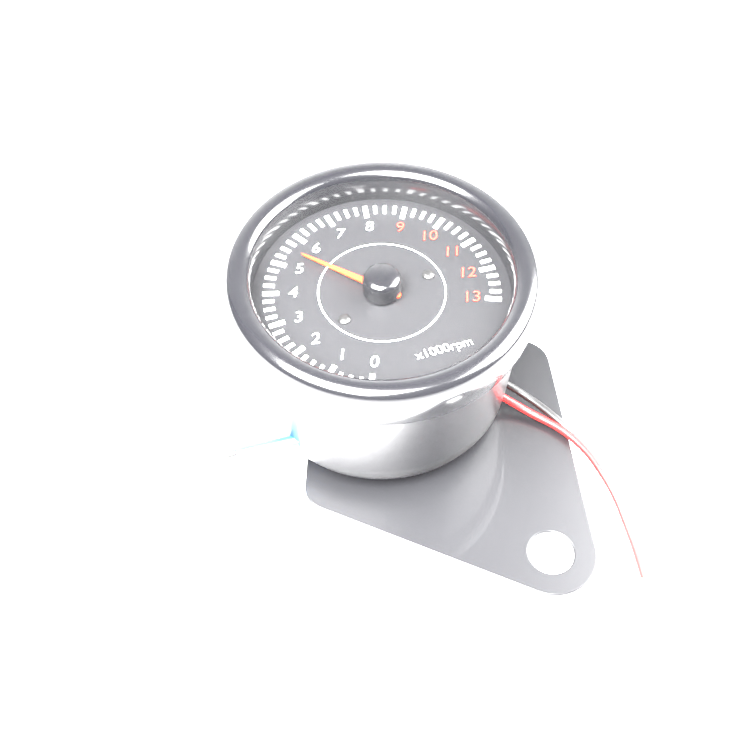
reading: 5.50 x1000 rpm
